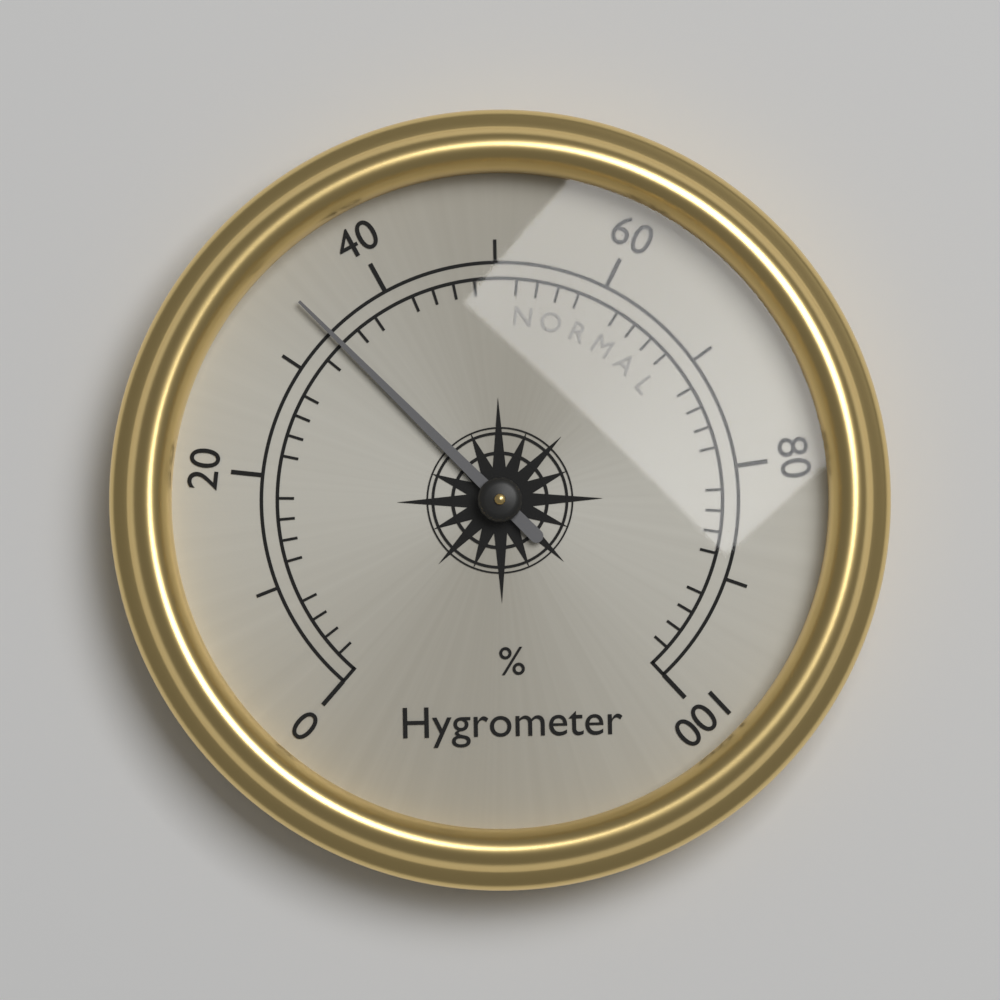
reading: 34 %
